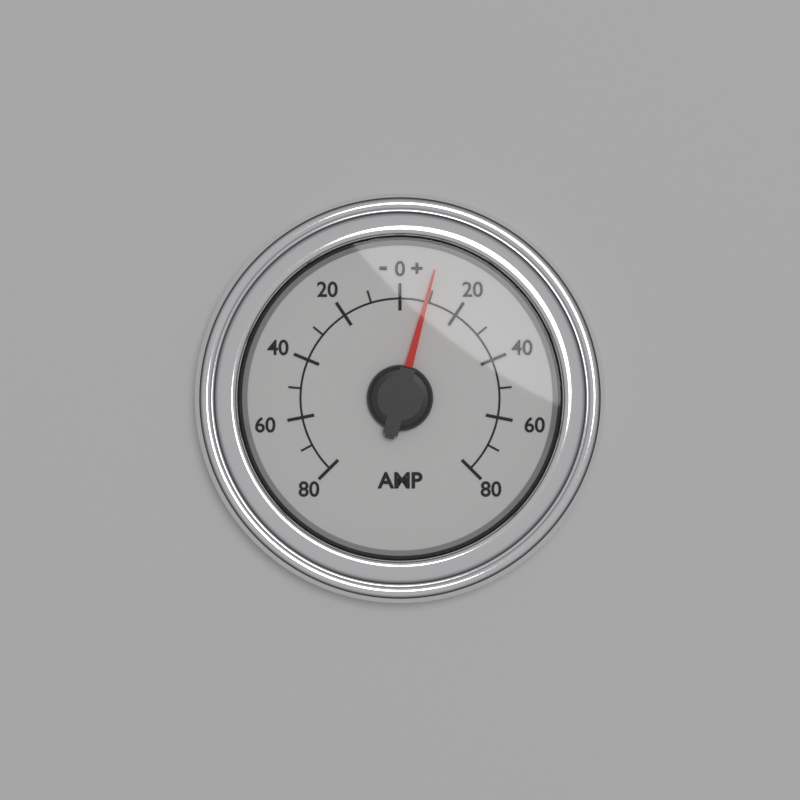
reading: 9 A
